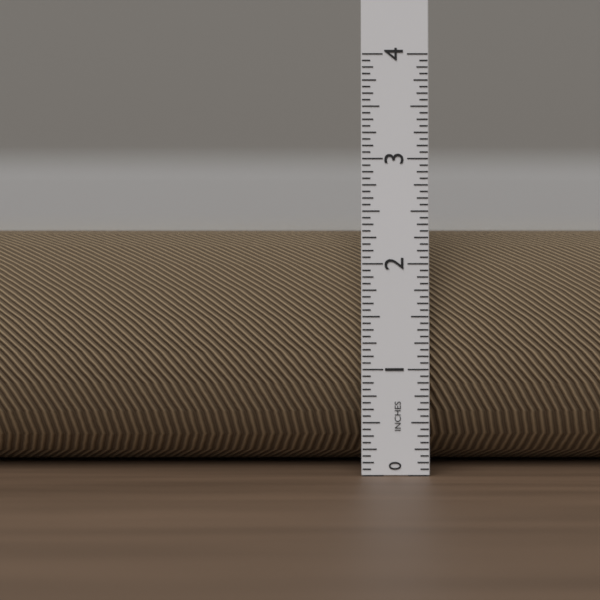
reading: 2.3125 in
